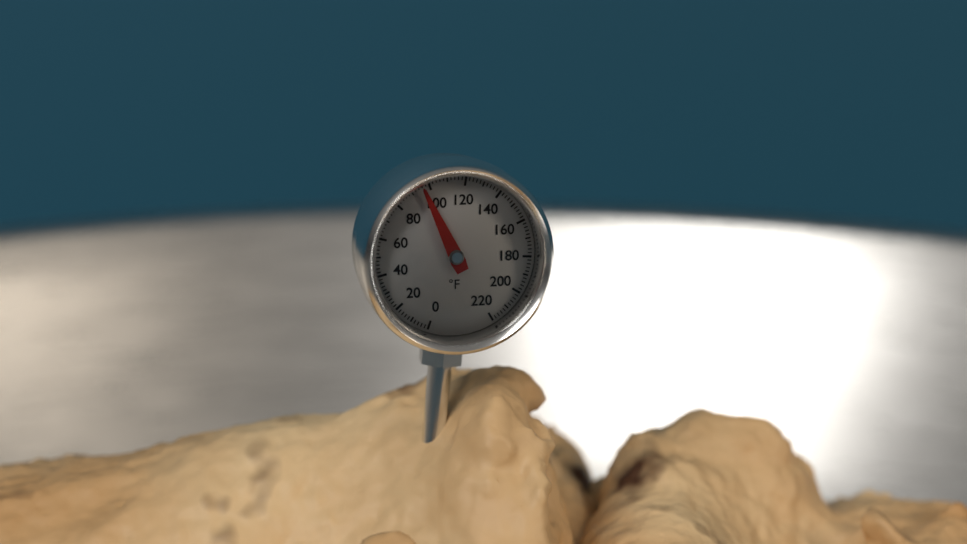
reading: 96 °F
